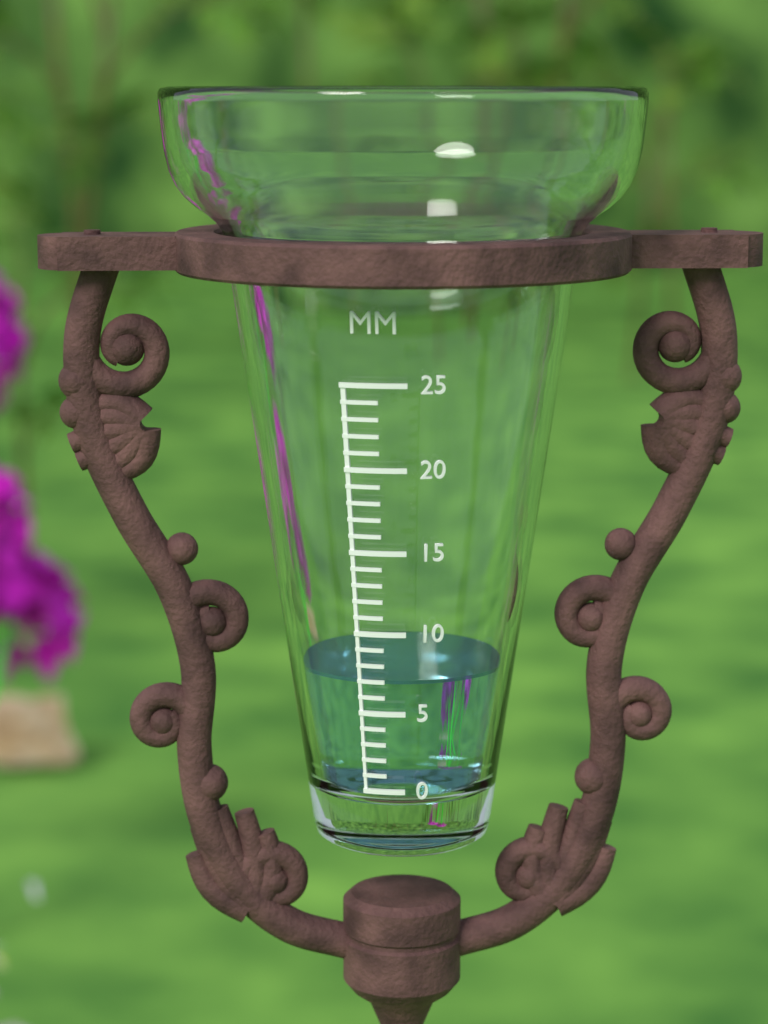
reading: 7 mm
